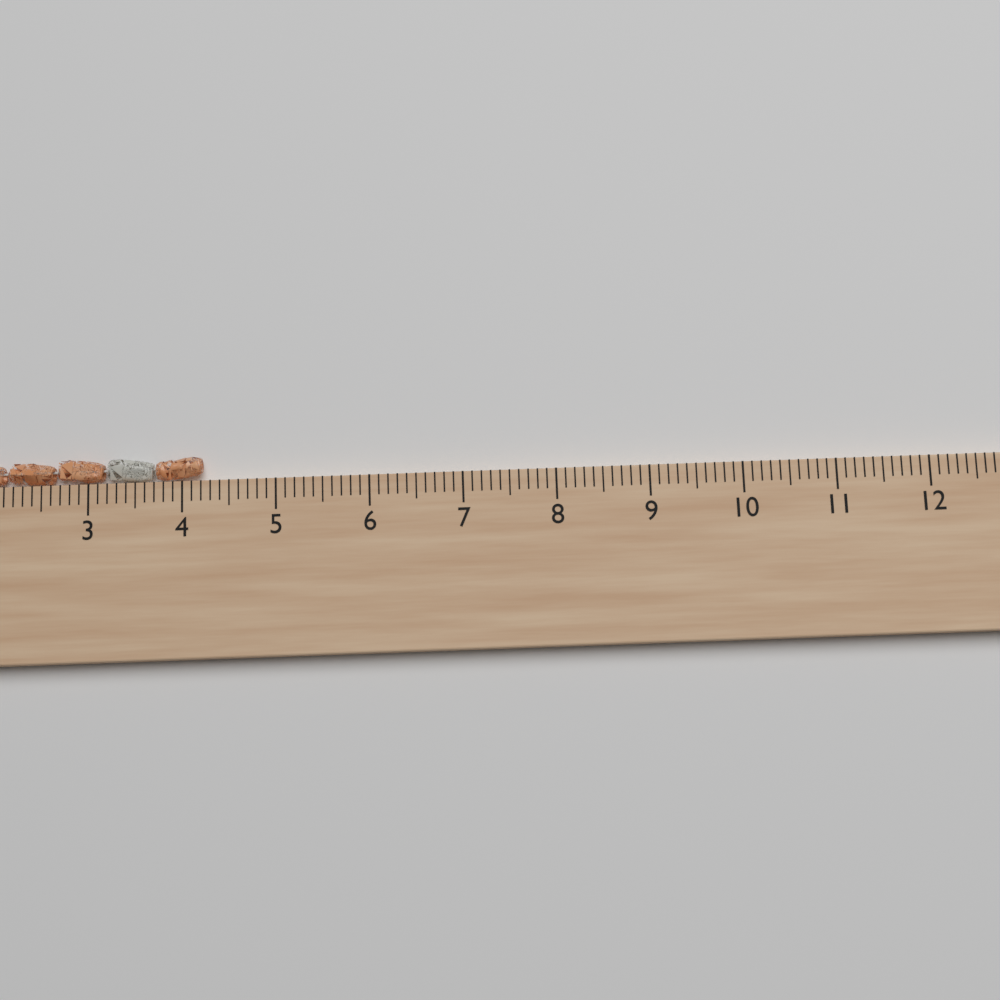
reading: 4.2 cm
